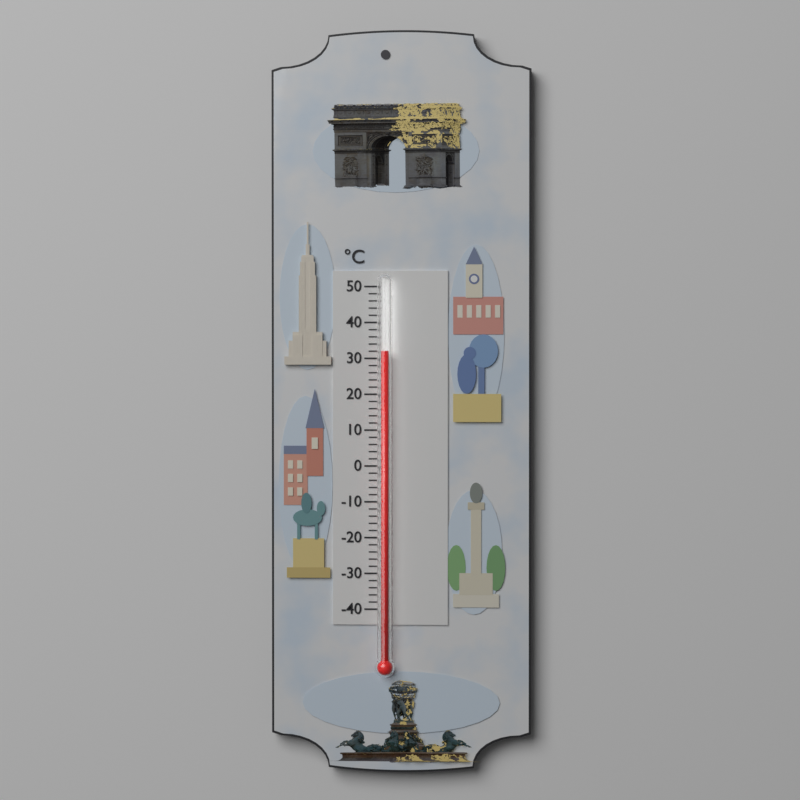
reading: 32 °C
